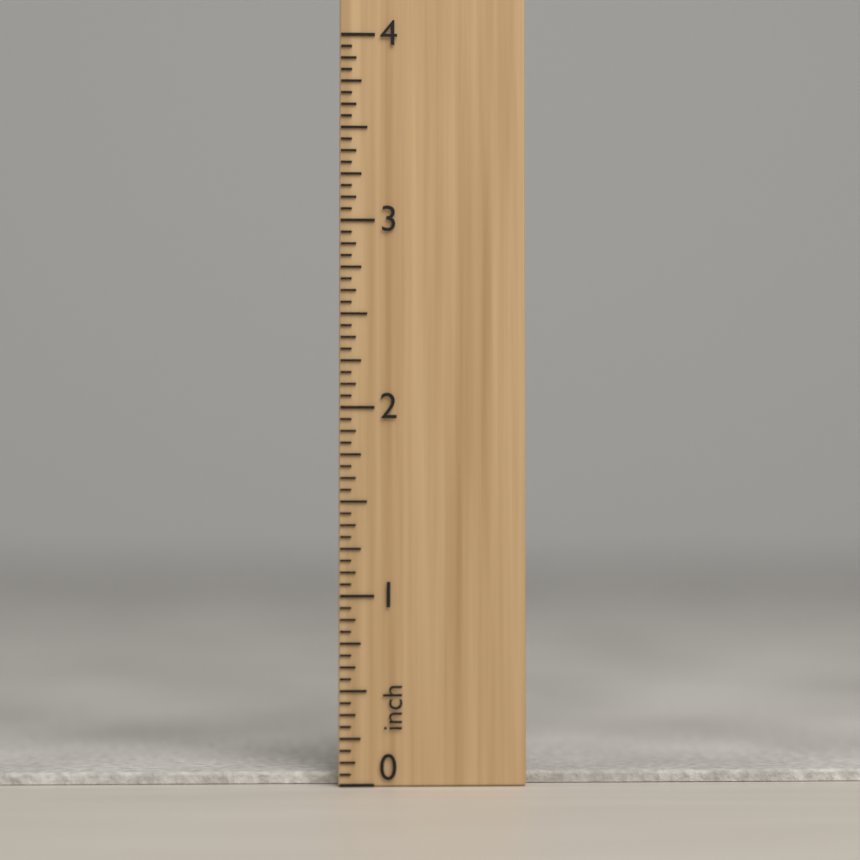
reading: 0.0625 inch
